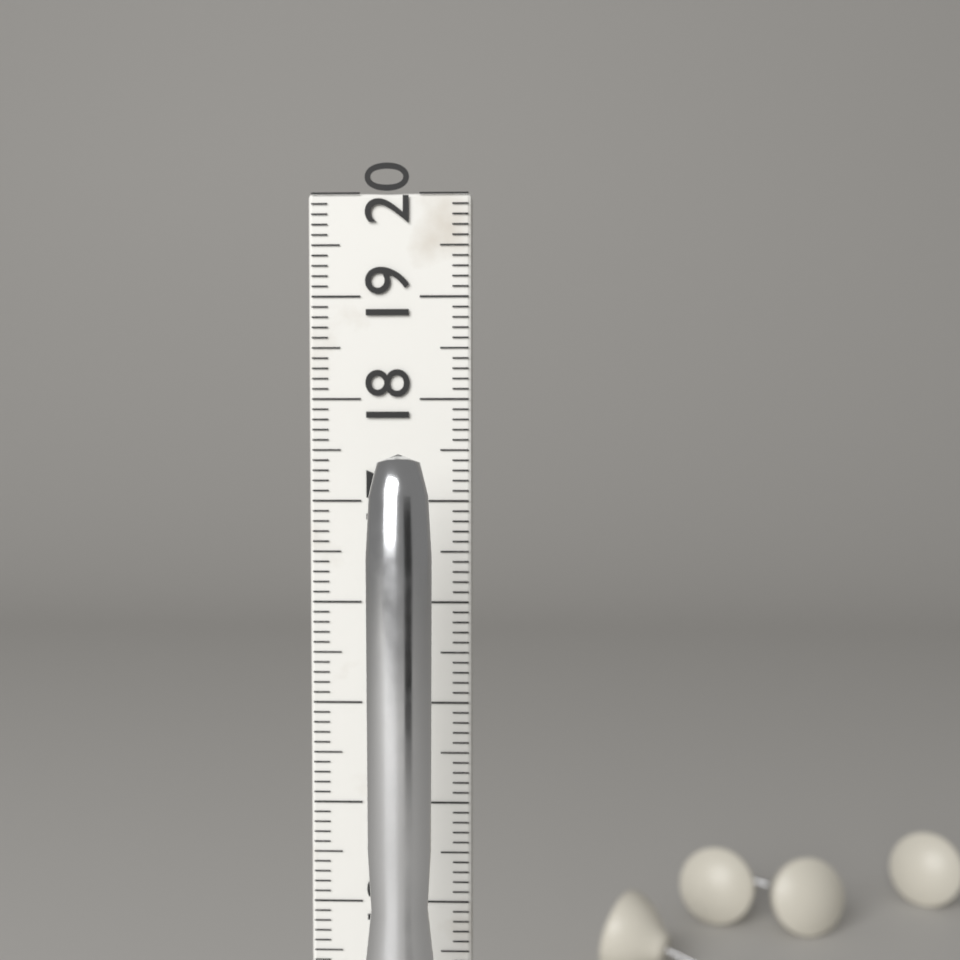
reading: 17.5 cm
